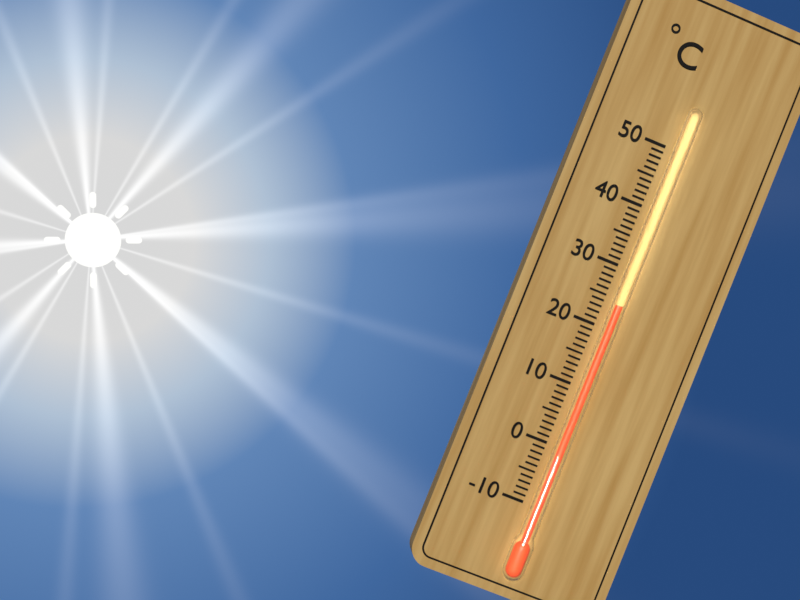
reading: 24 °C
